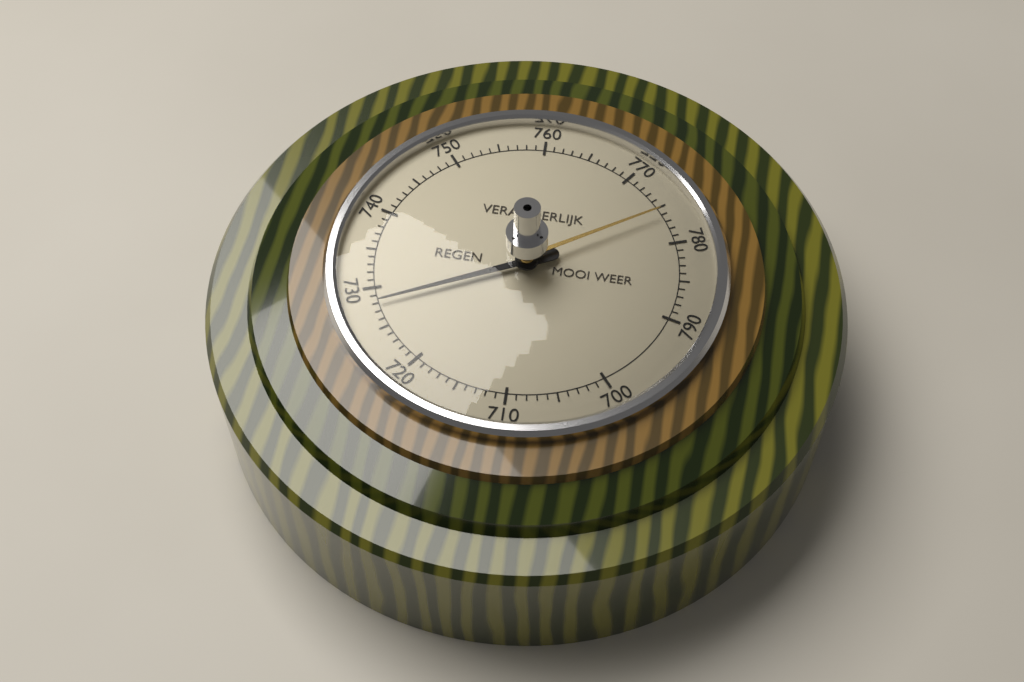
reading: 728 (no unit)
